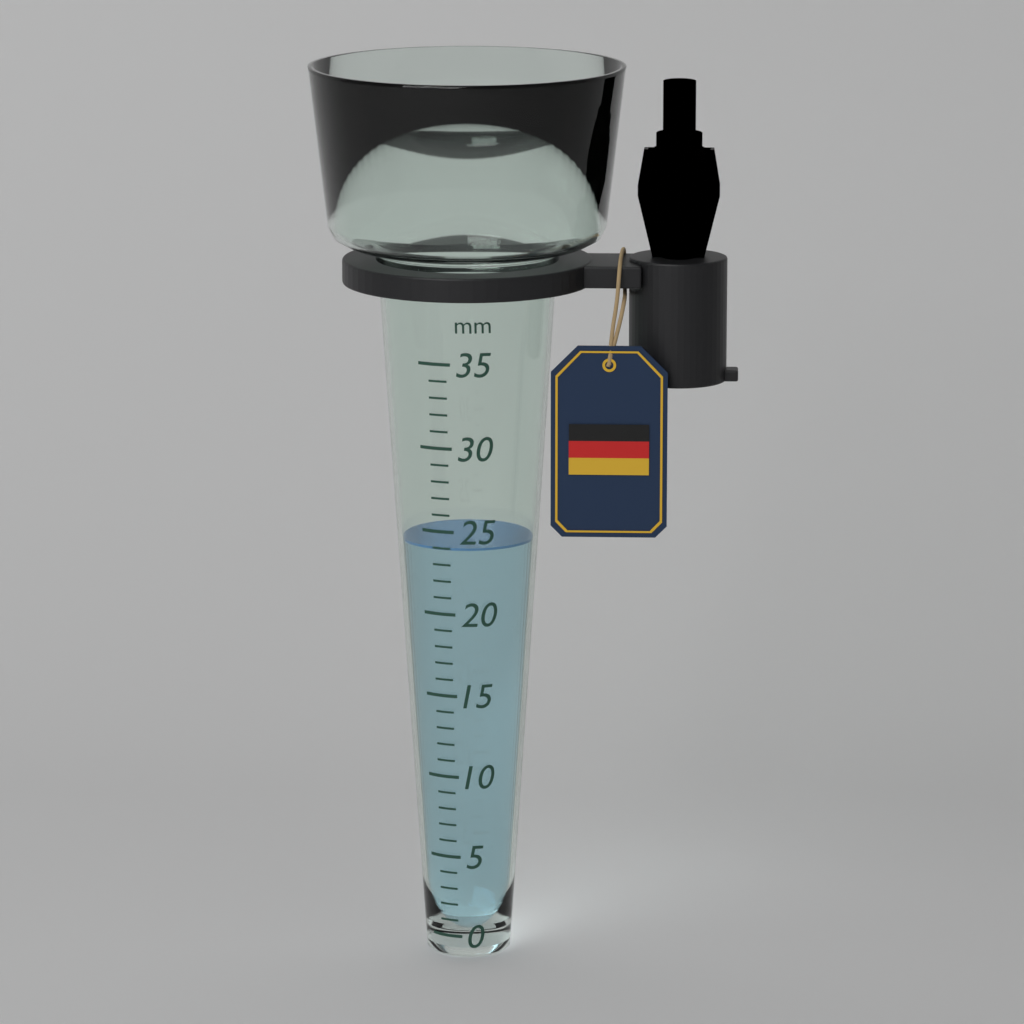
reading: 24 mm
